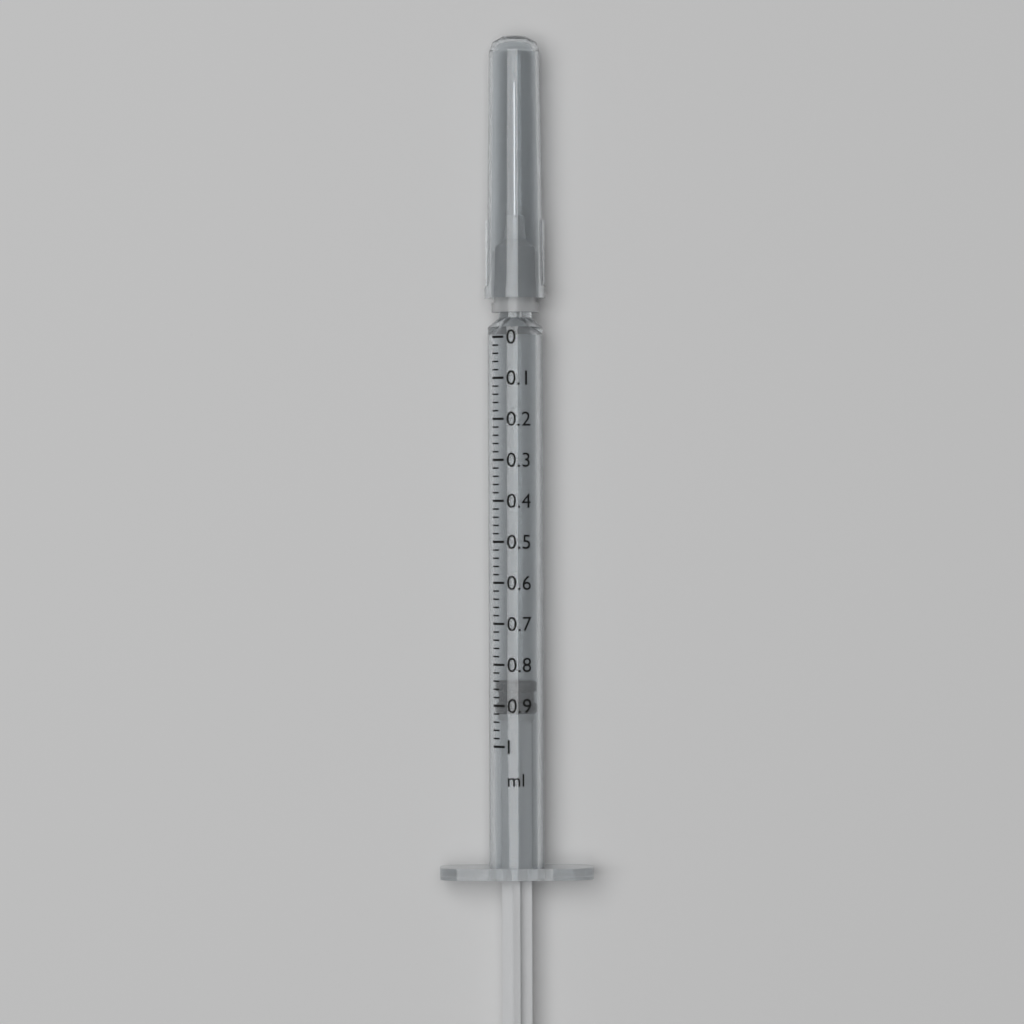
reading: 0.84 ml
